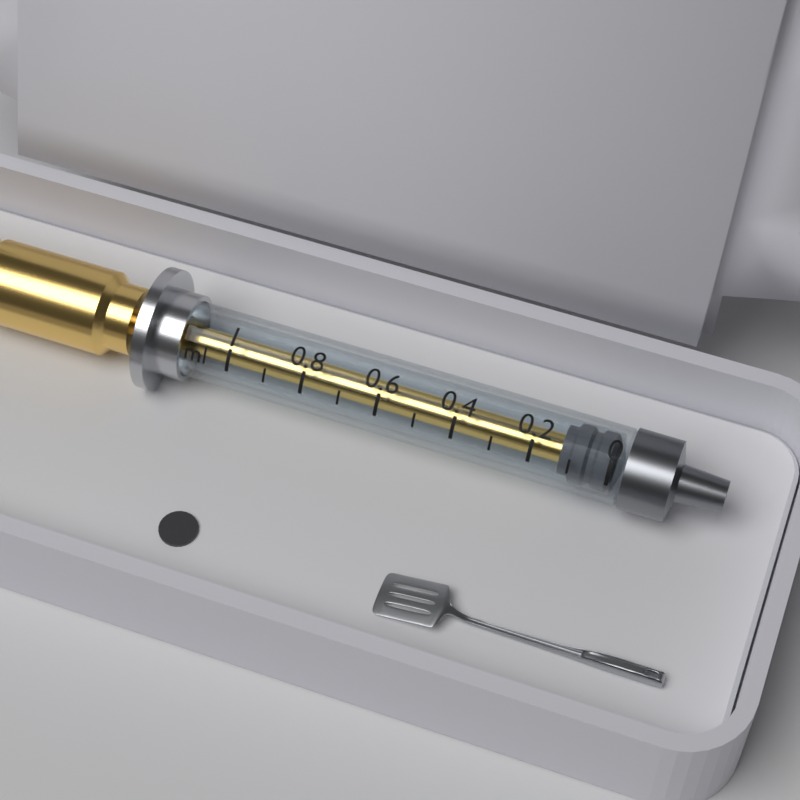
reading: 0.0 ml
